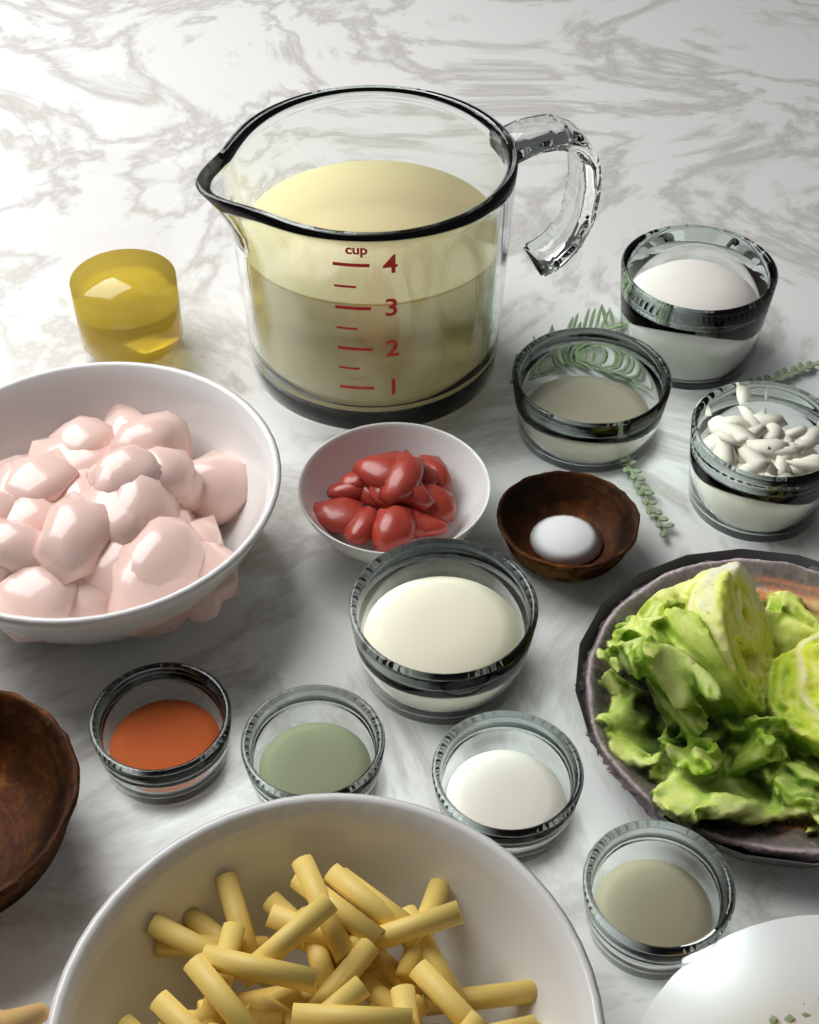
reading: 3.0 cup
